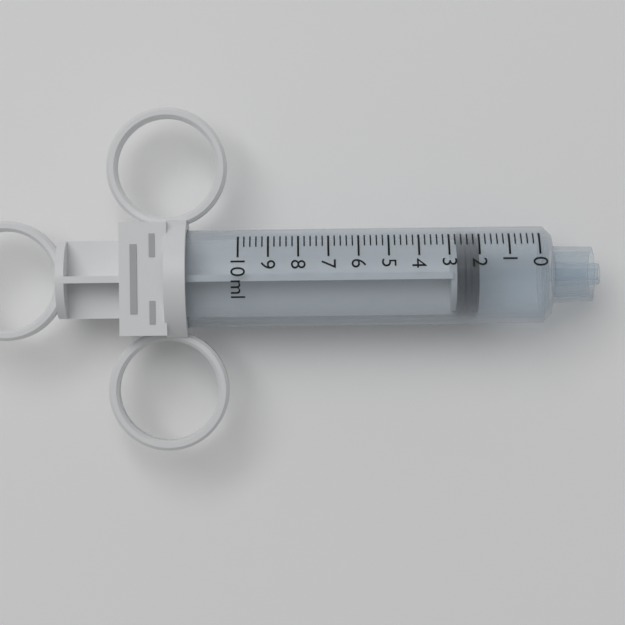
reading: 2.0 ml
